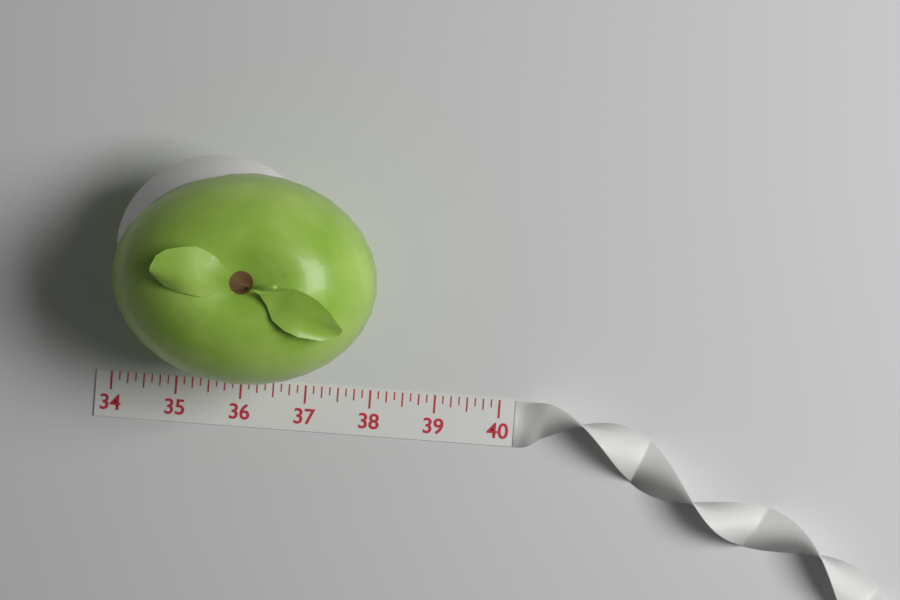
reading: 38.000 (no unit)
